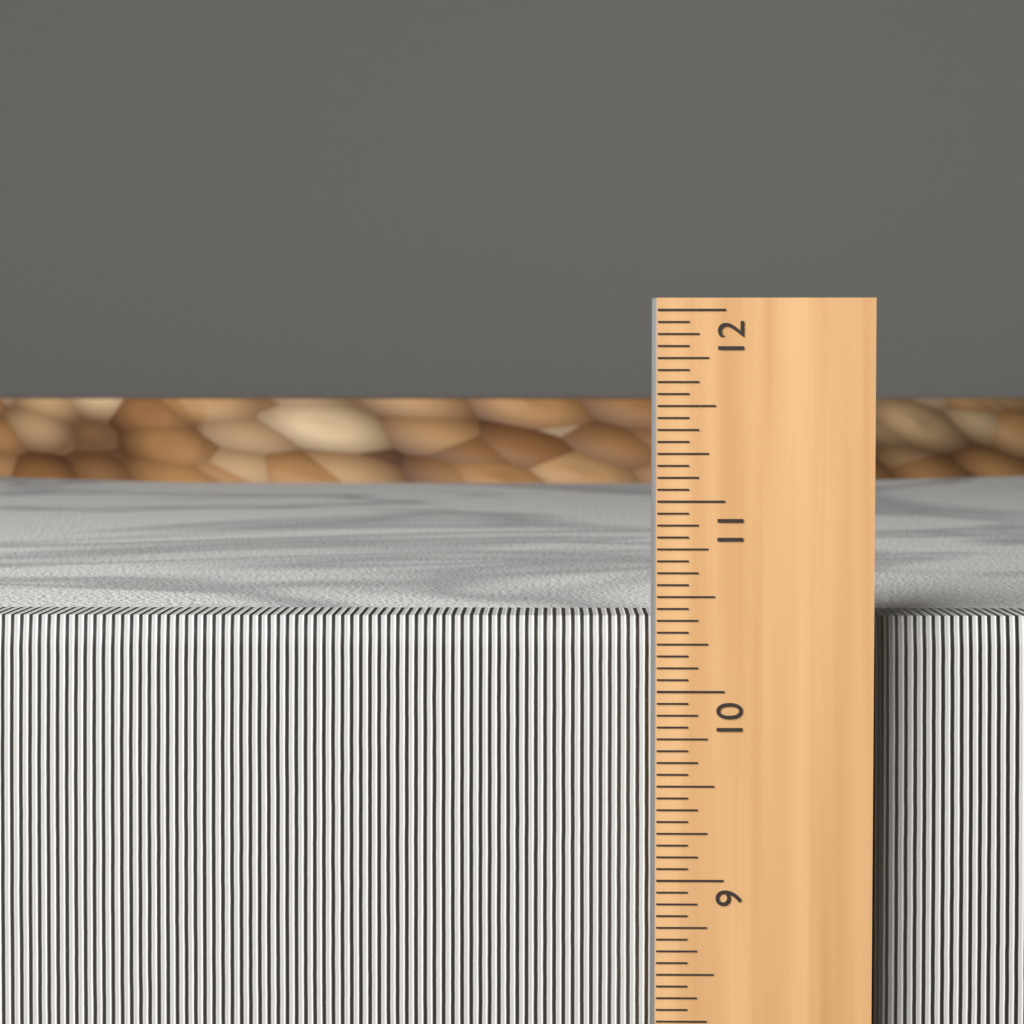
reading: 10.3750 in
